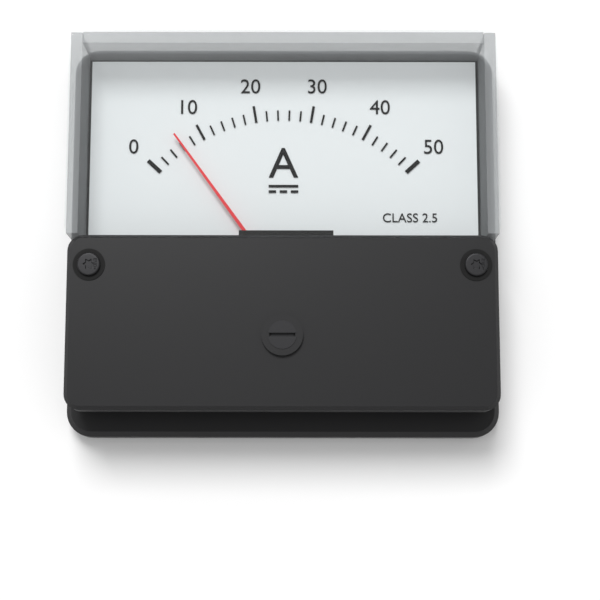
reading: 6 A
